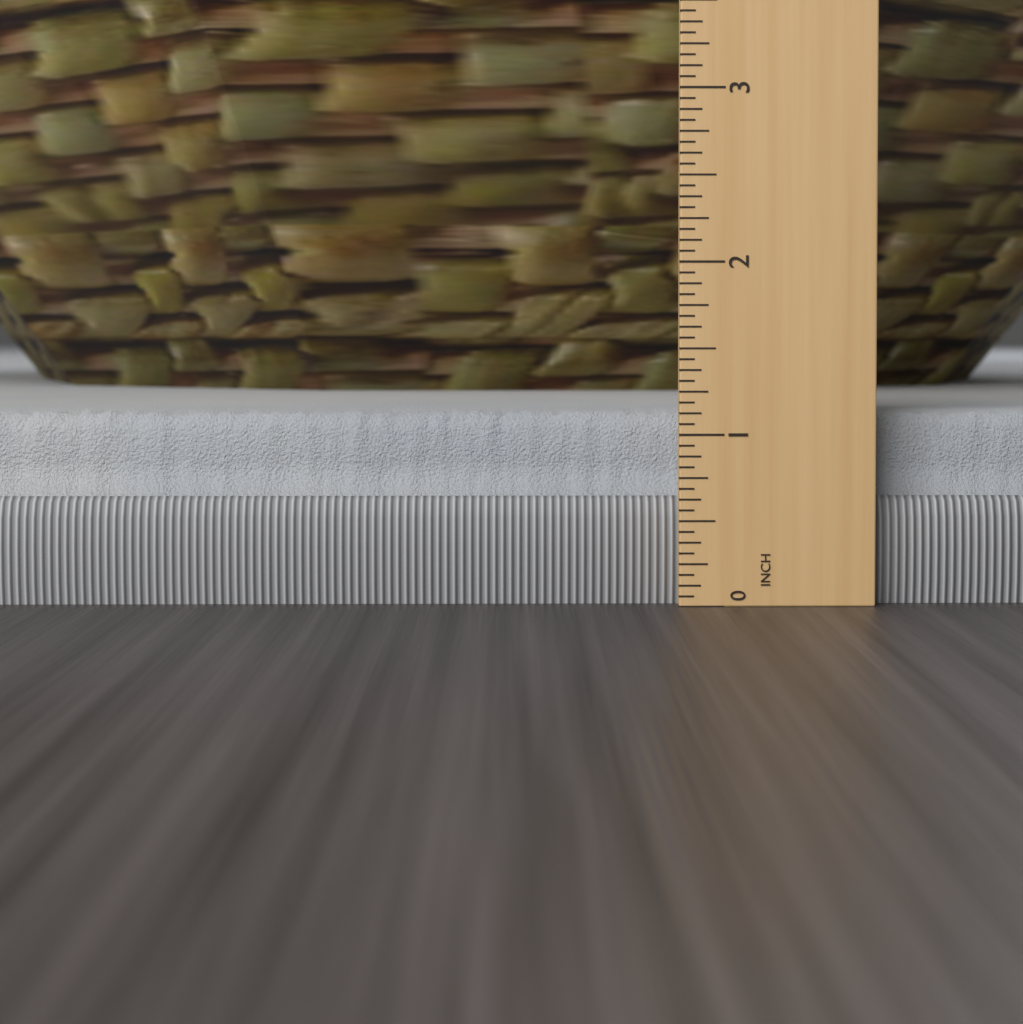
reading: 1.1250 in
